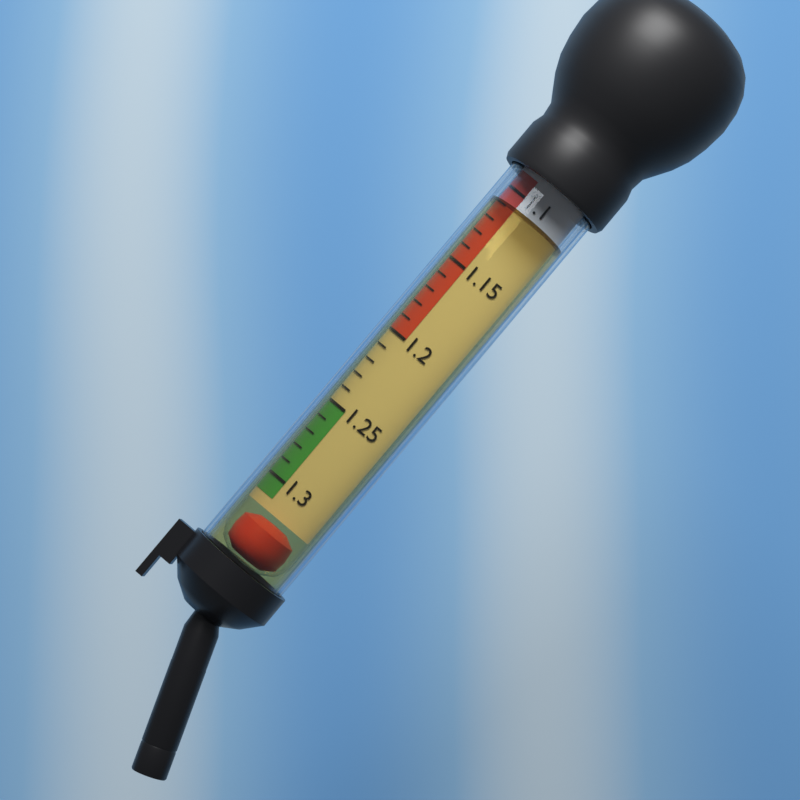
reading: 1.11 (no unit)
